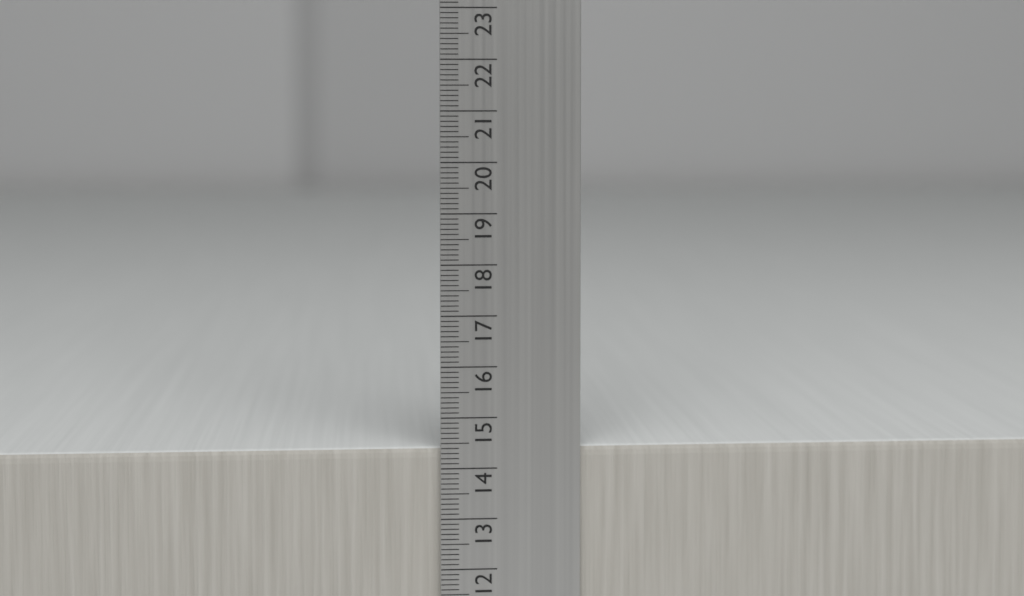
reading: 14.4 cm
